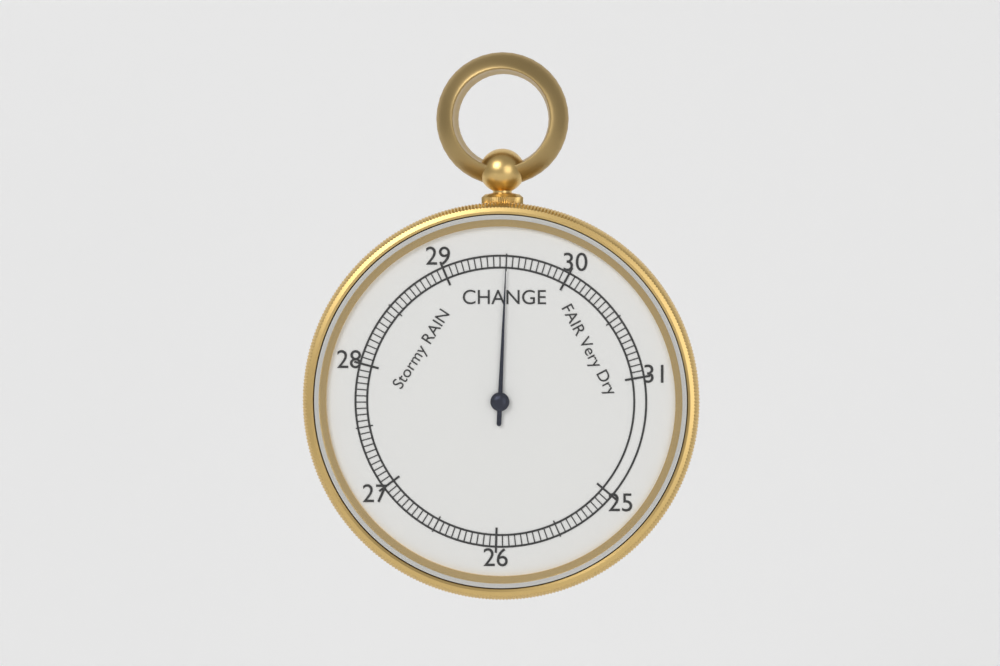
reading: 29.50 inHg
